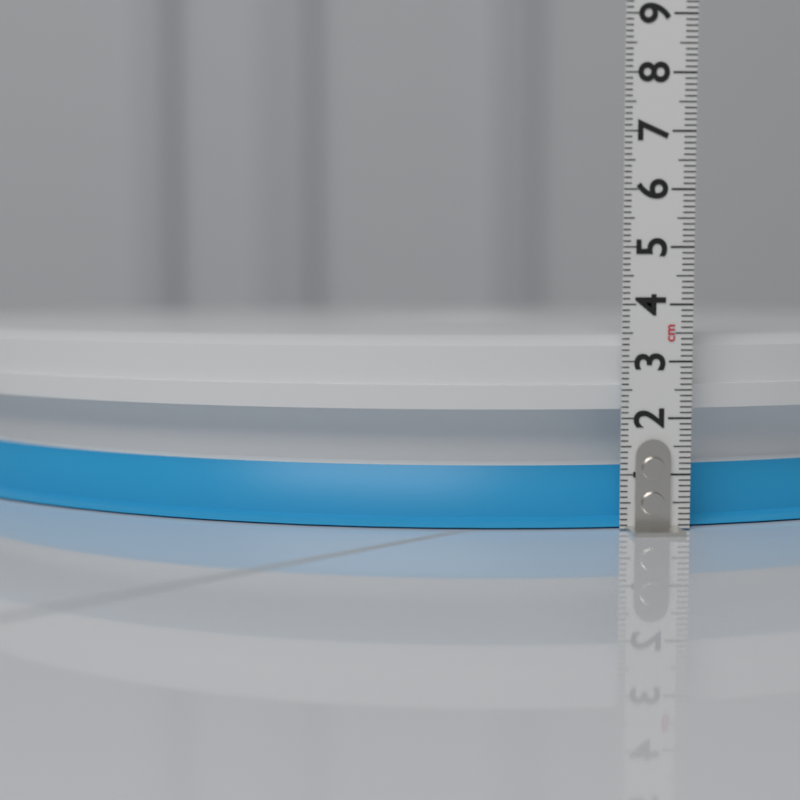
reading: 3.5 cm
